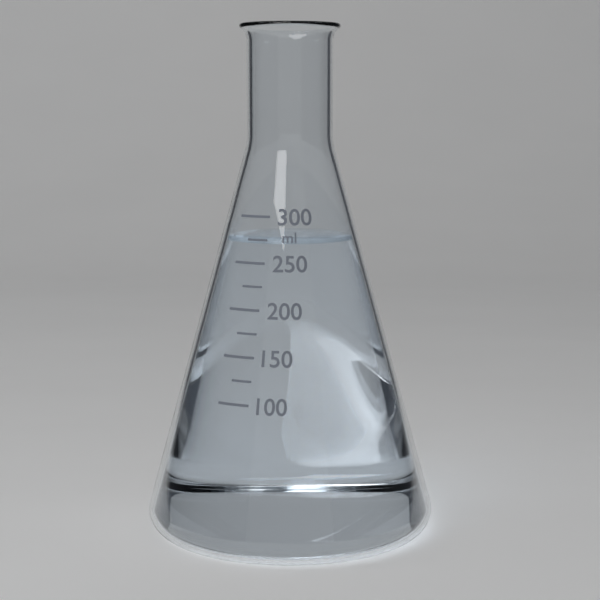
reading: 275 ml
